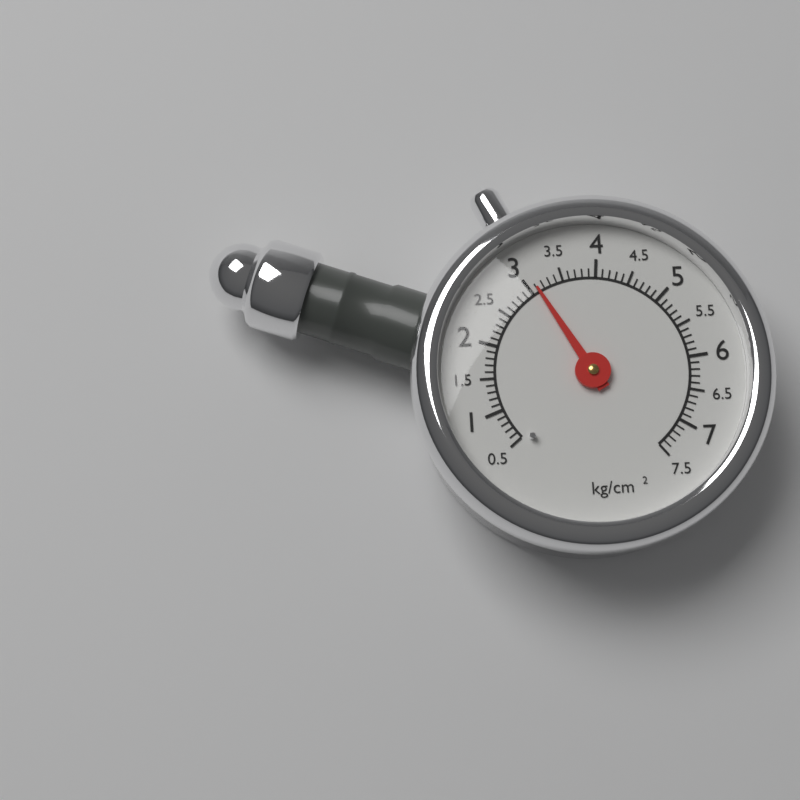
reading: 3.1 kg/cm²
